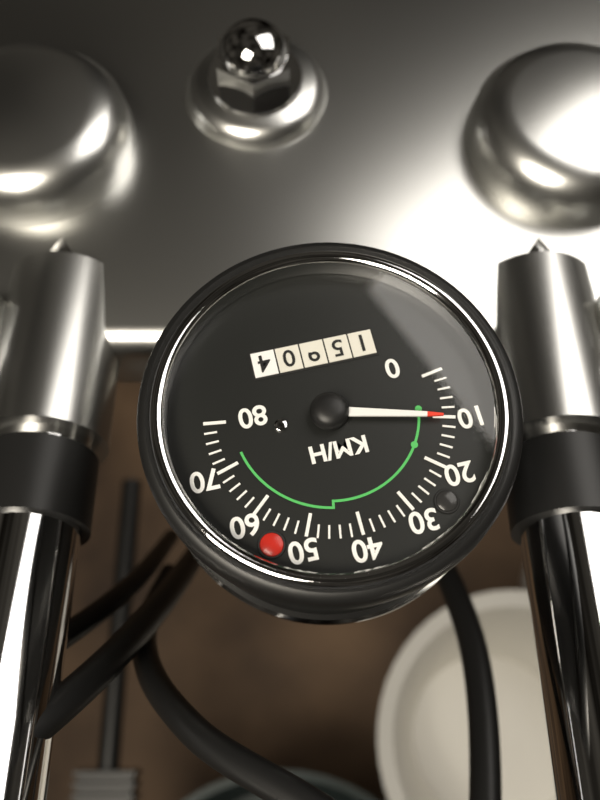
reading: 10 km/h
